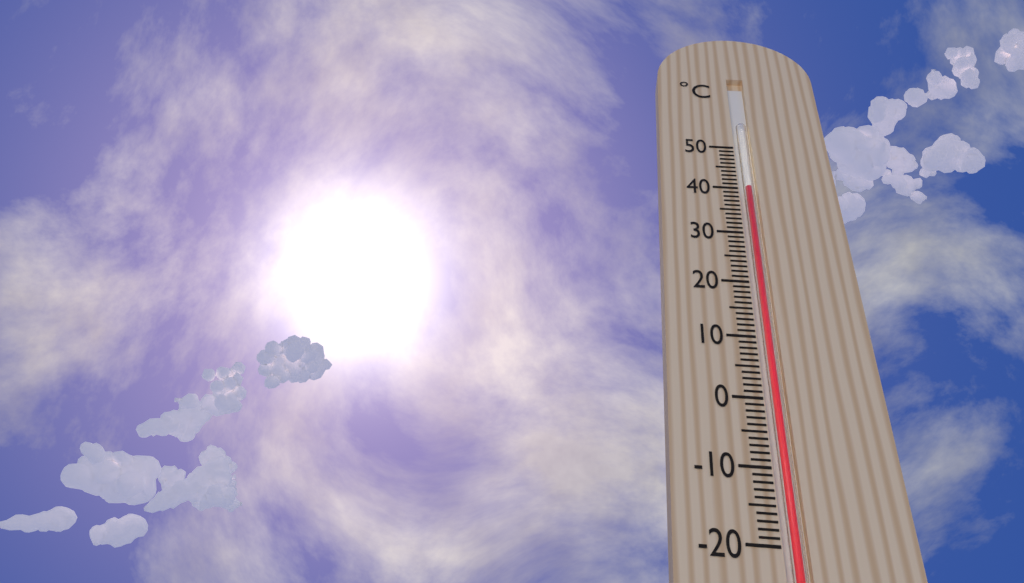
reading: 40 °C
